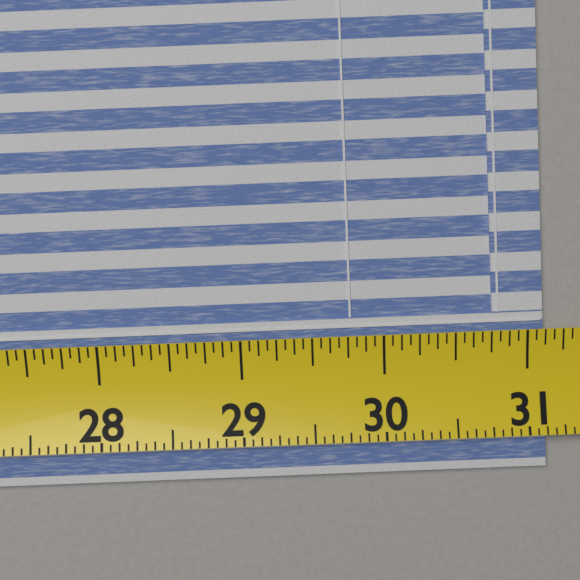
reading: 31.1250 (no unit)
